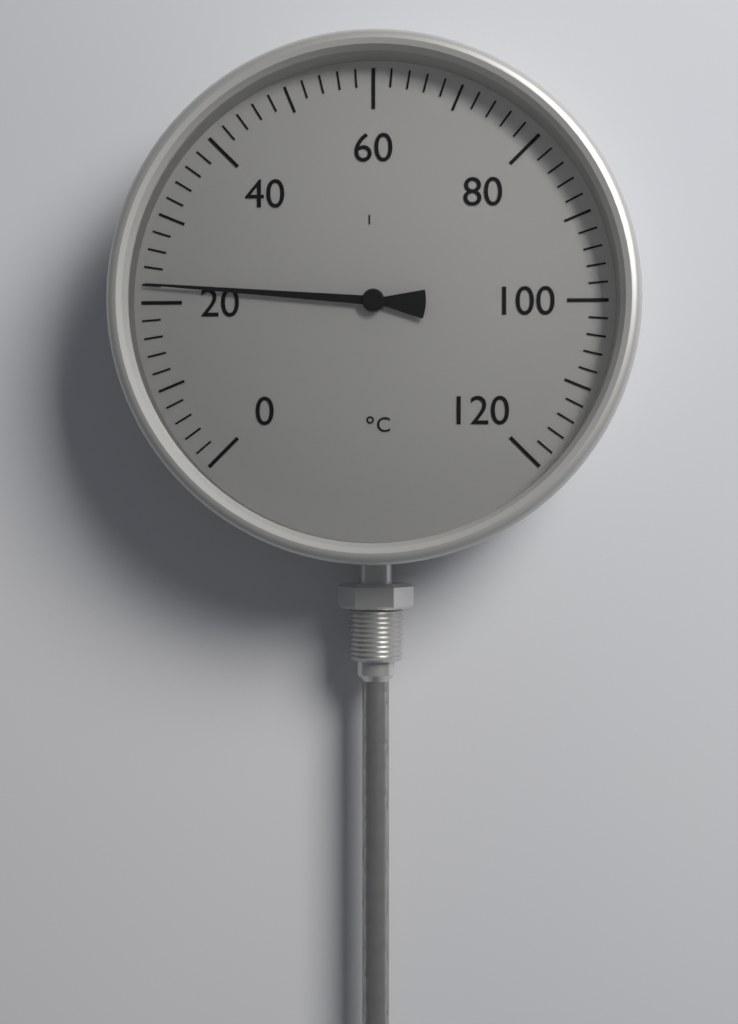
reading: 22 °C
